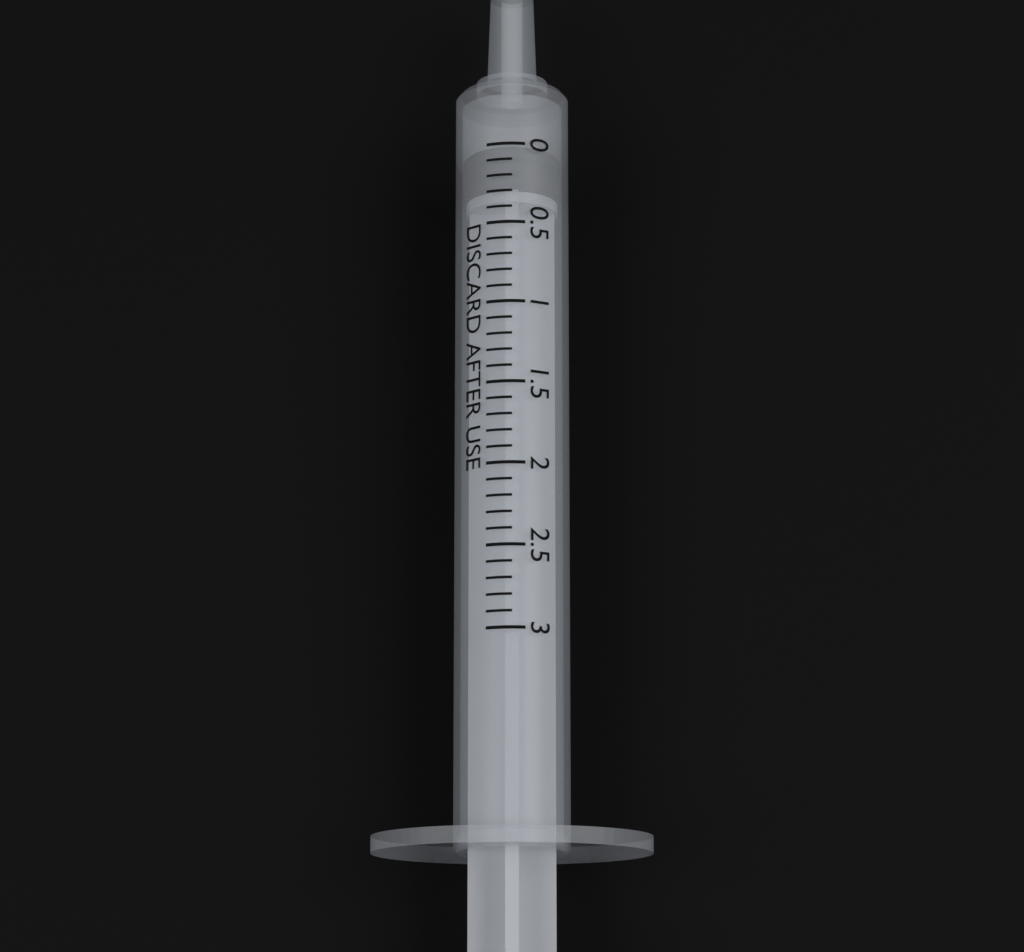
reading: 0.0 (no unit)
